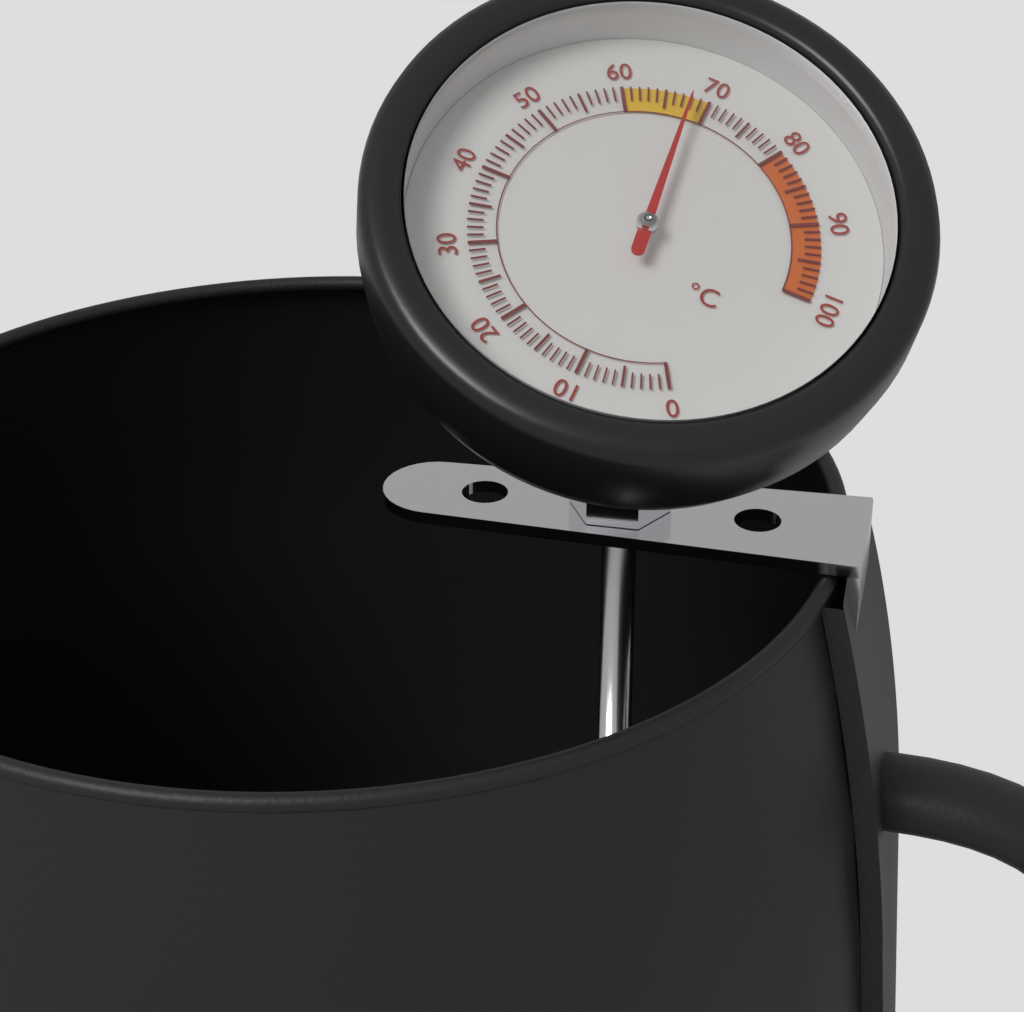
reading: 68 °C
